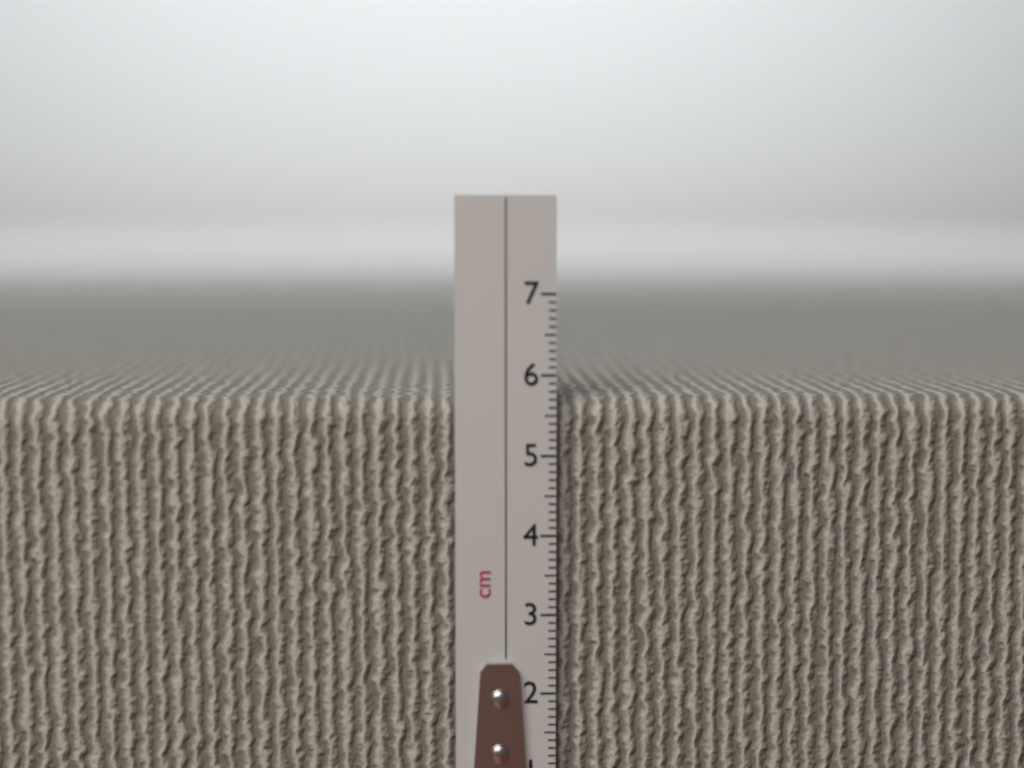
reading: 5.7 cm
